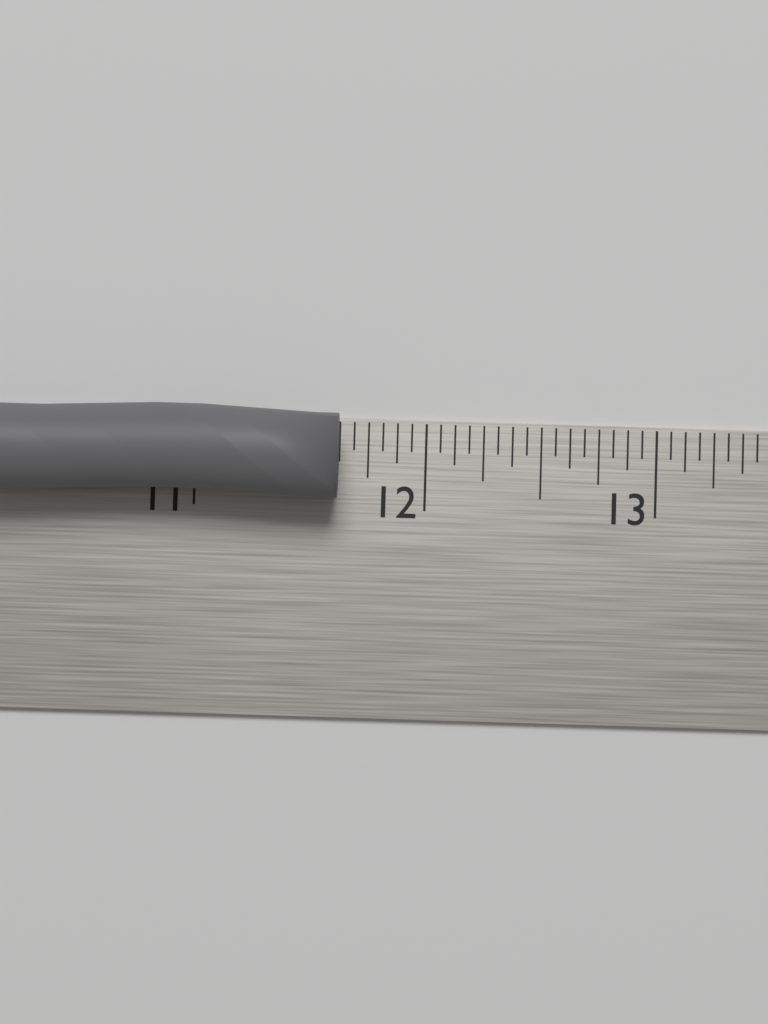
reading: 11.6250 in
